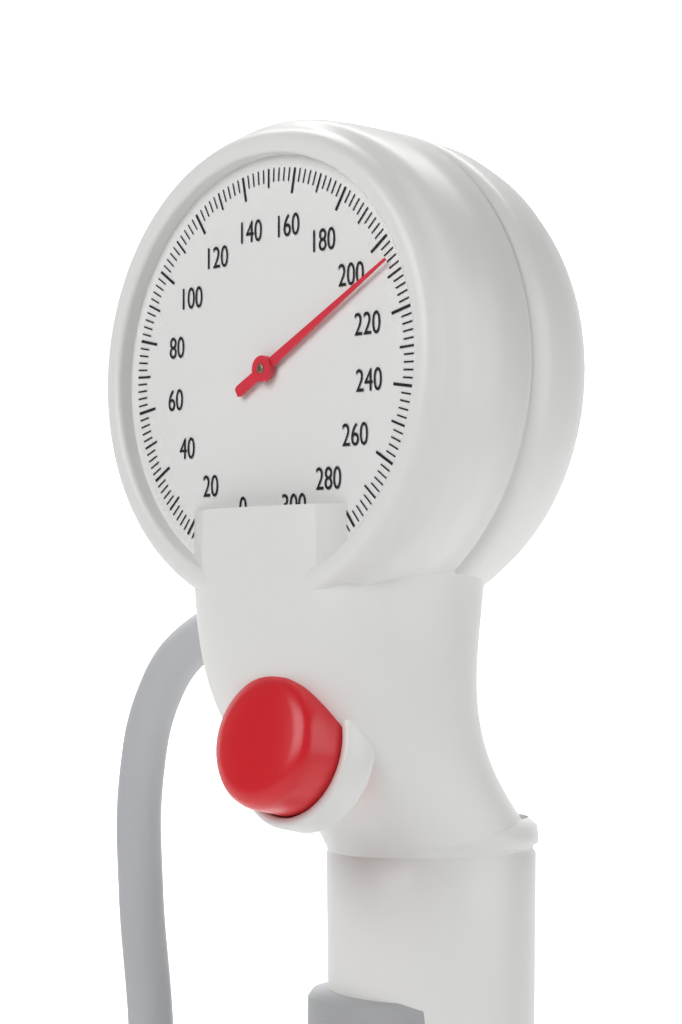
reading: 206 mmHg
